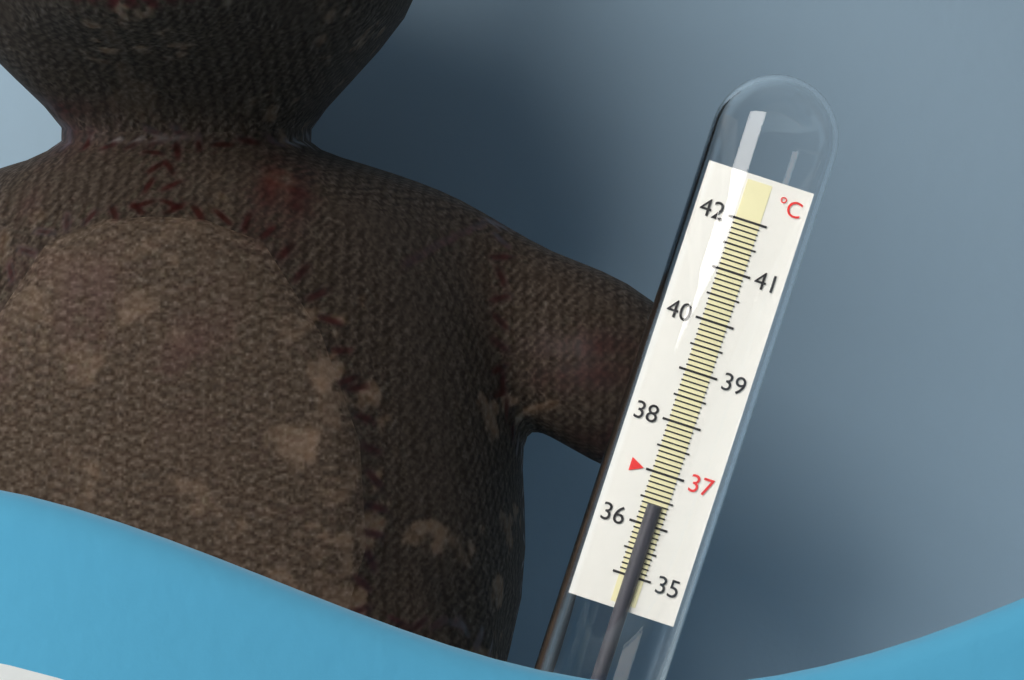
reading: 36.4 °C
